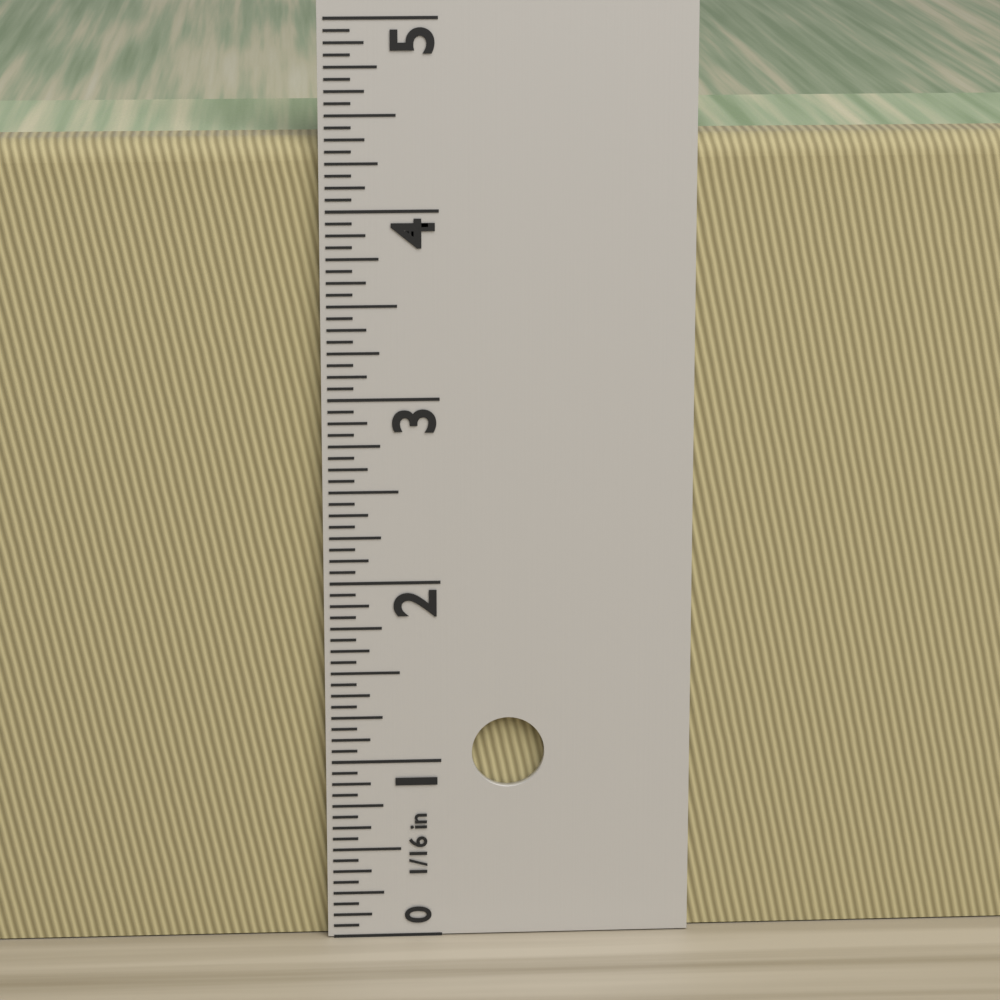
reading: 4.3750 in
